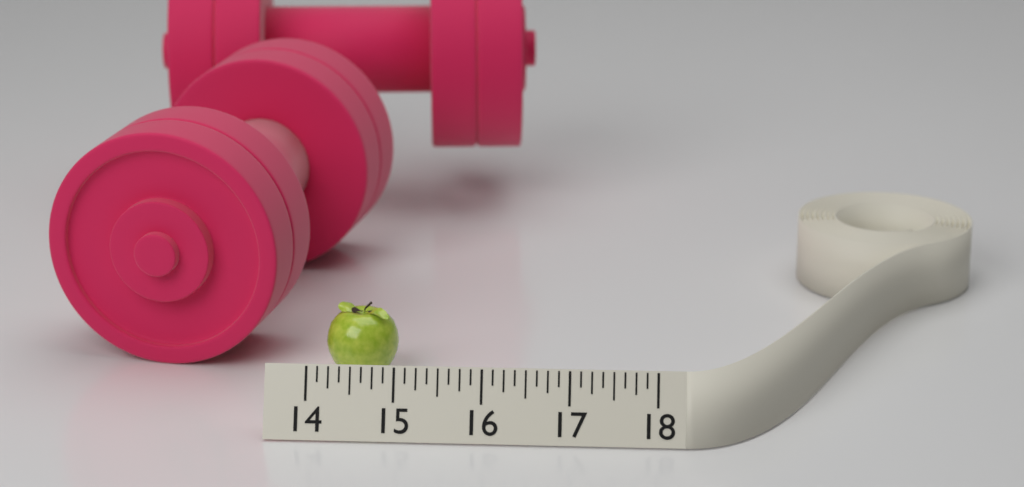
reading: 14.875 (no unit)
